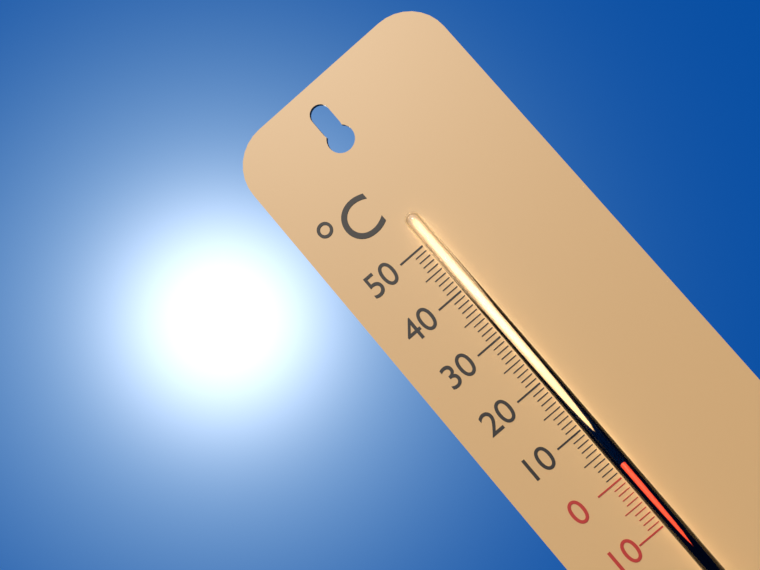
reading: 2 °C
